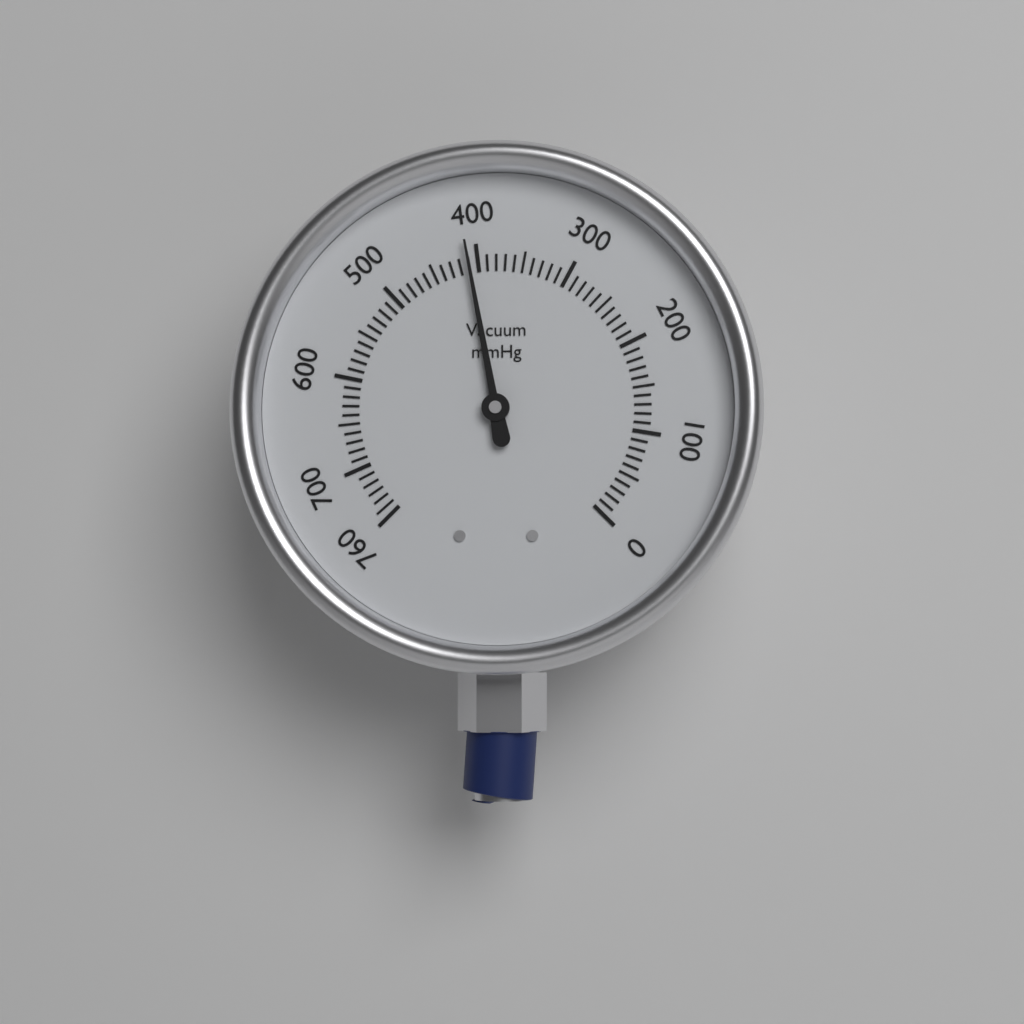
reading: 410 mmHg
